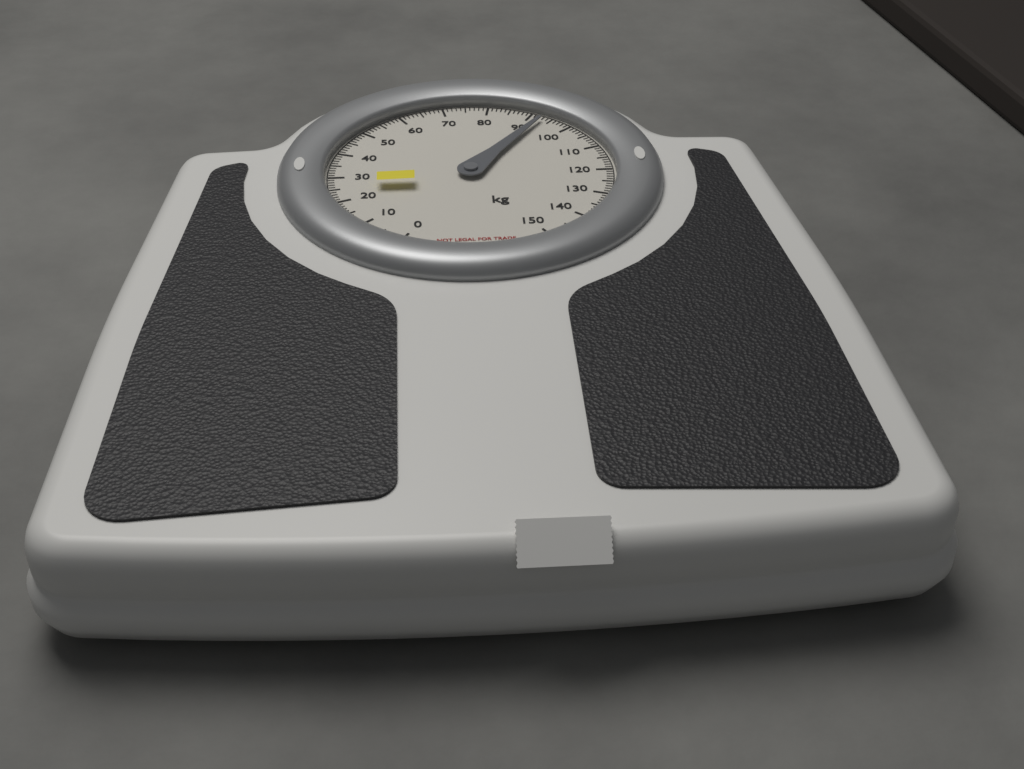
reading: 93 kg
